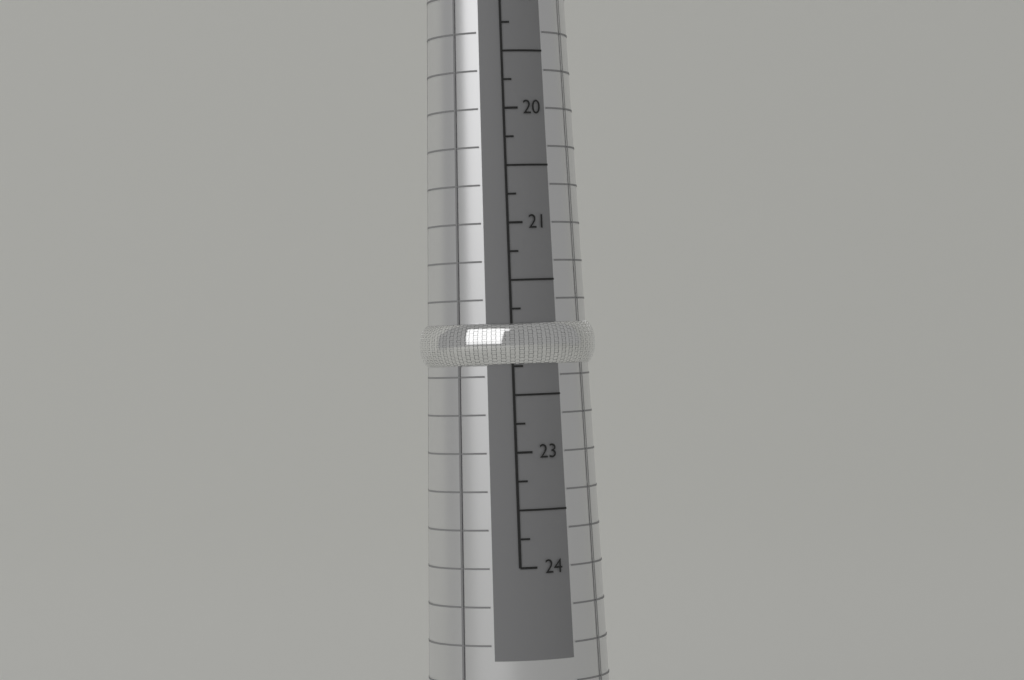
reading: 22.25 mm
